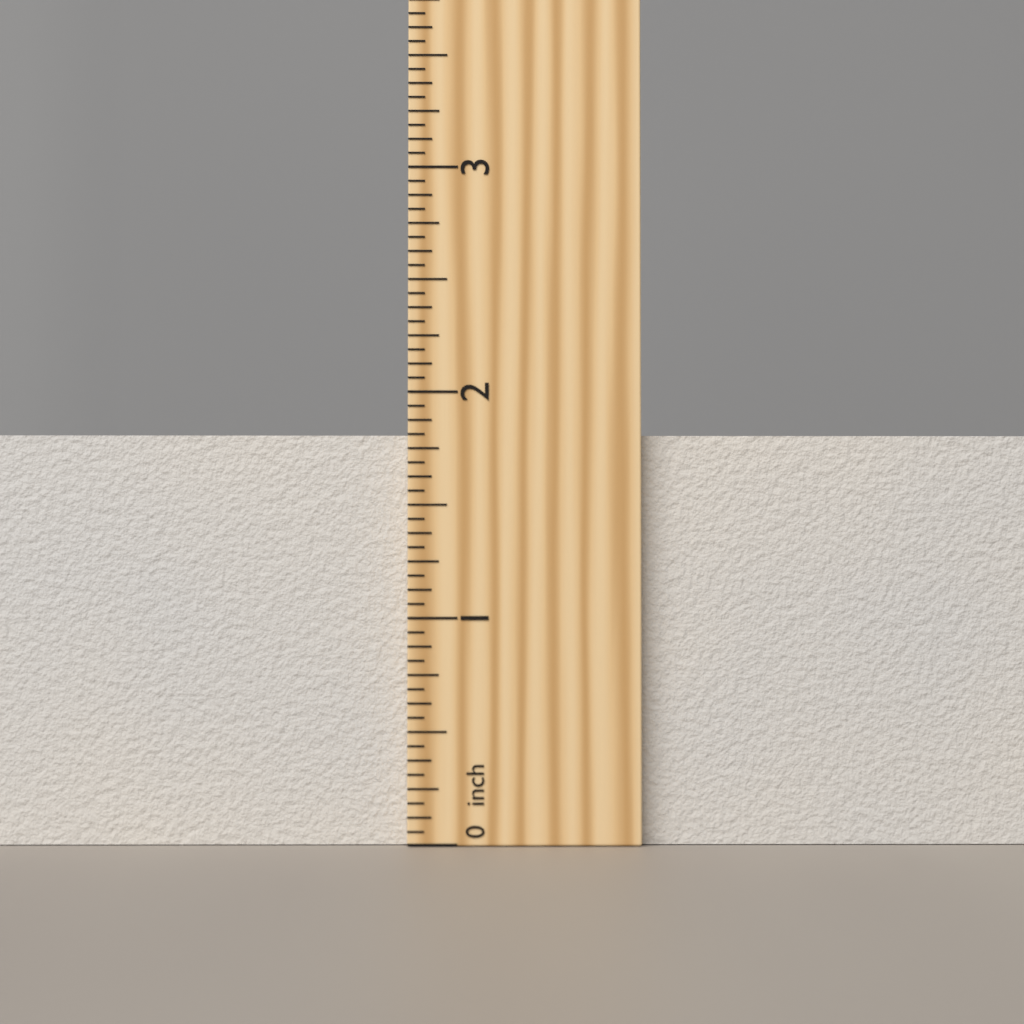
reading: 1.8125 inch
